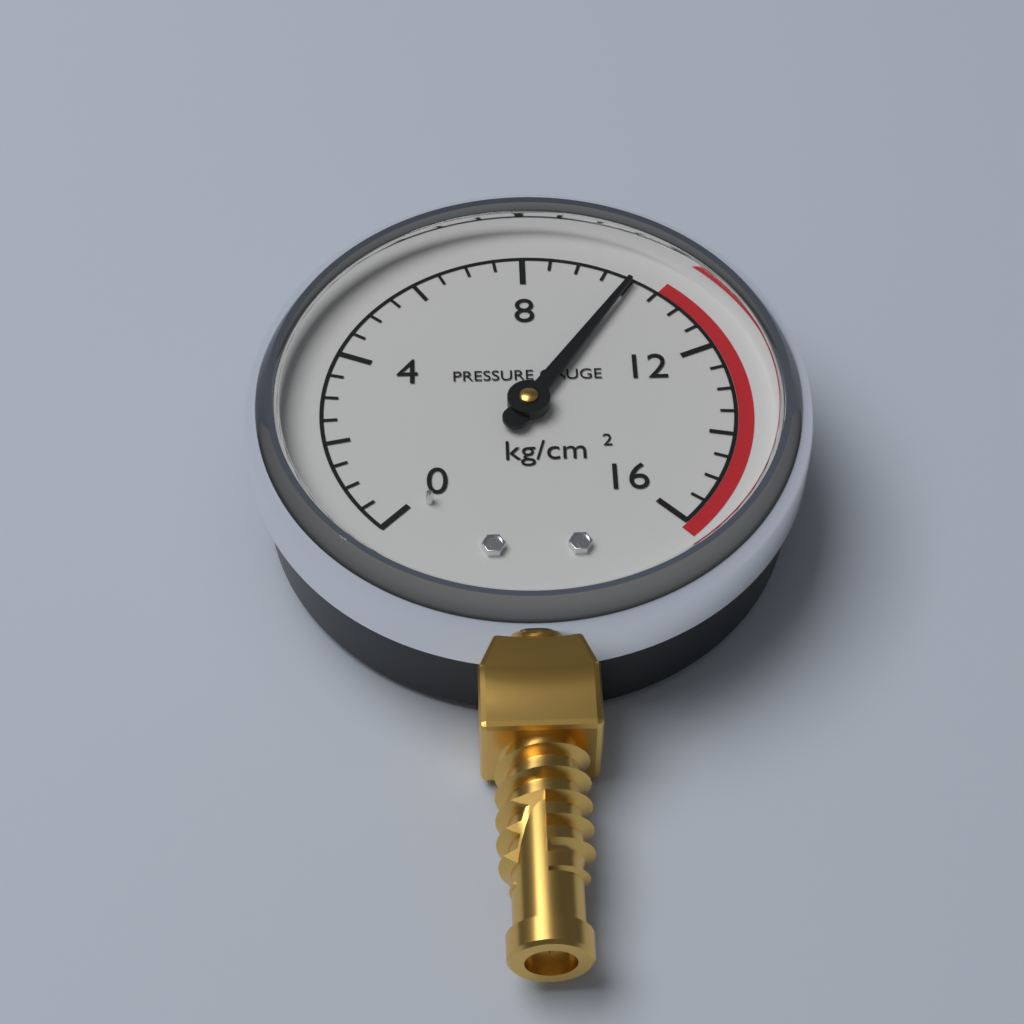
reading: 10.0 kg/cm²
